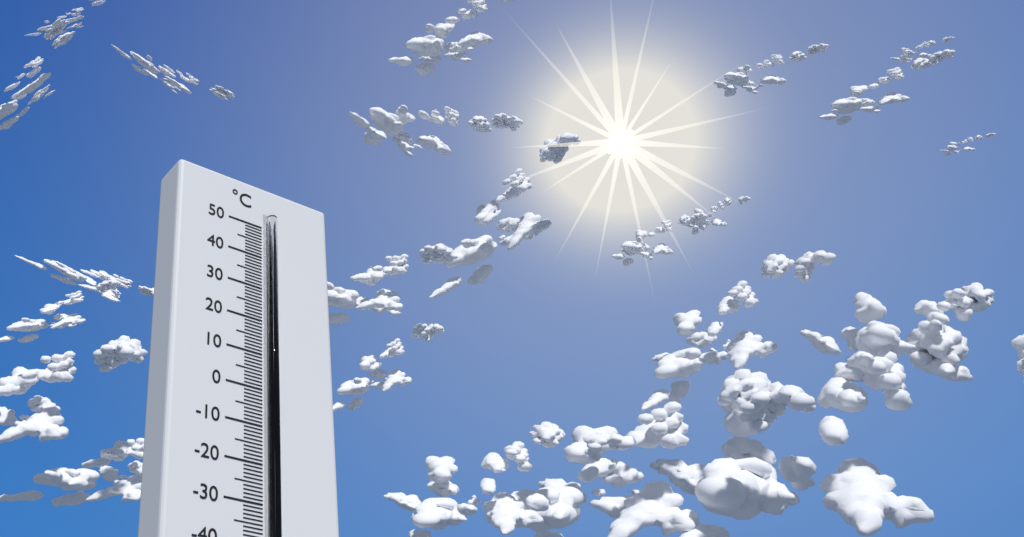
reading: 47 °C
